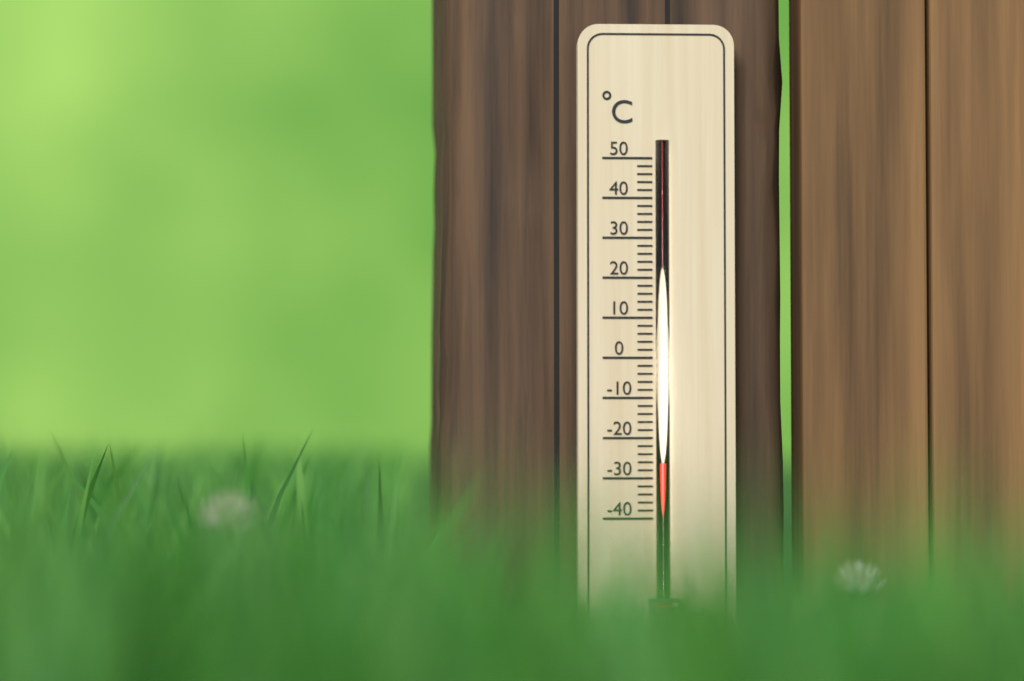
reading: -26 °C
